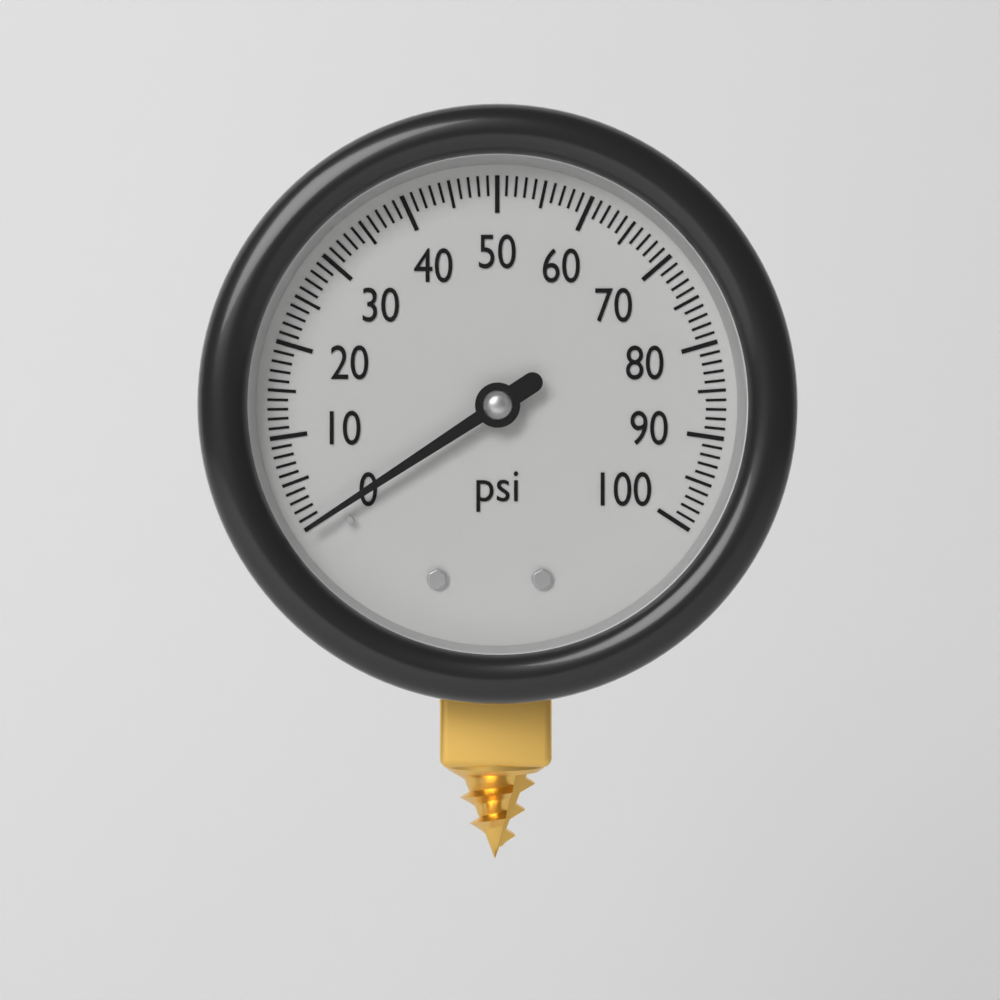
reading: 0 psi
